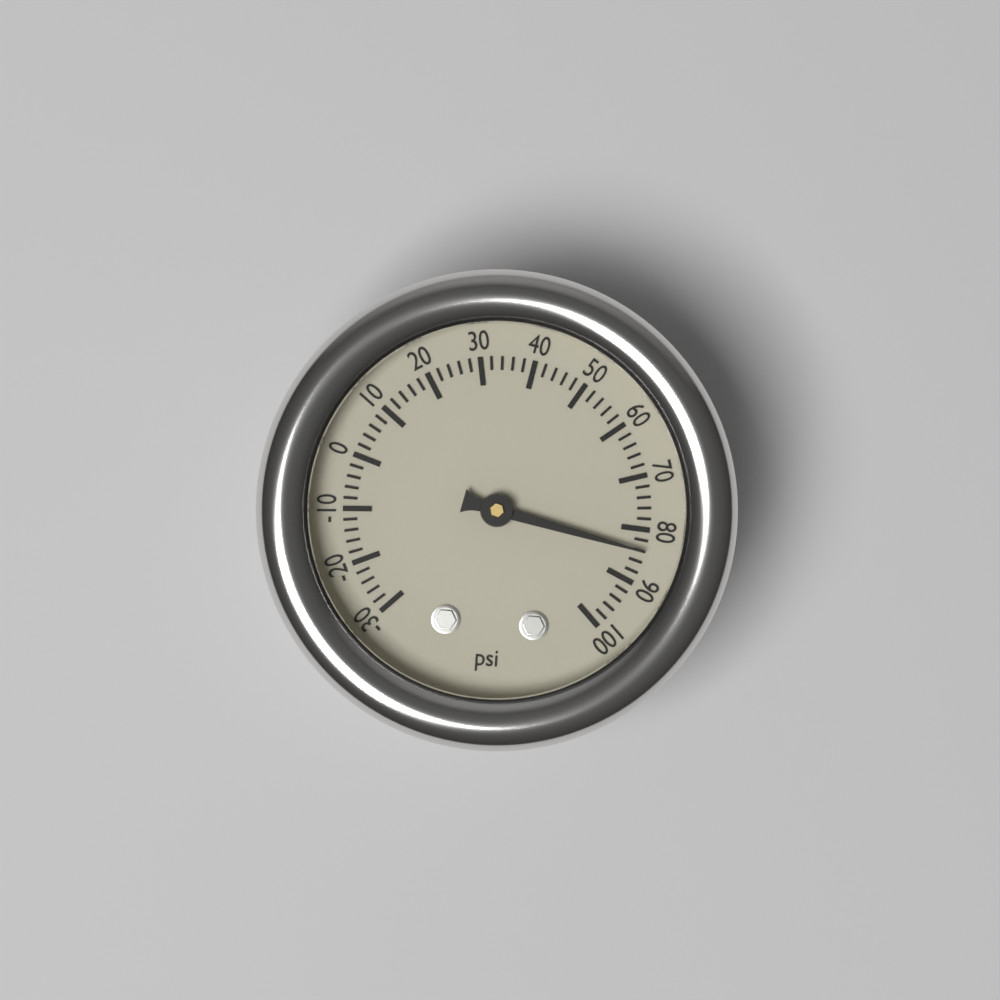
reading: 84 psi
